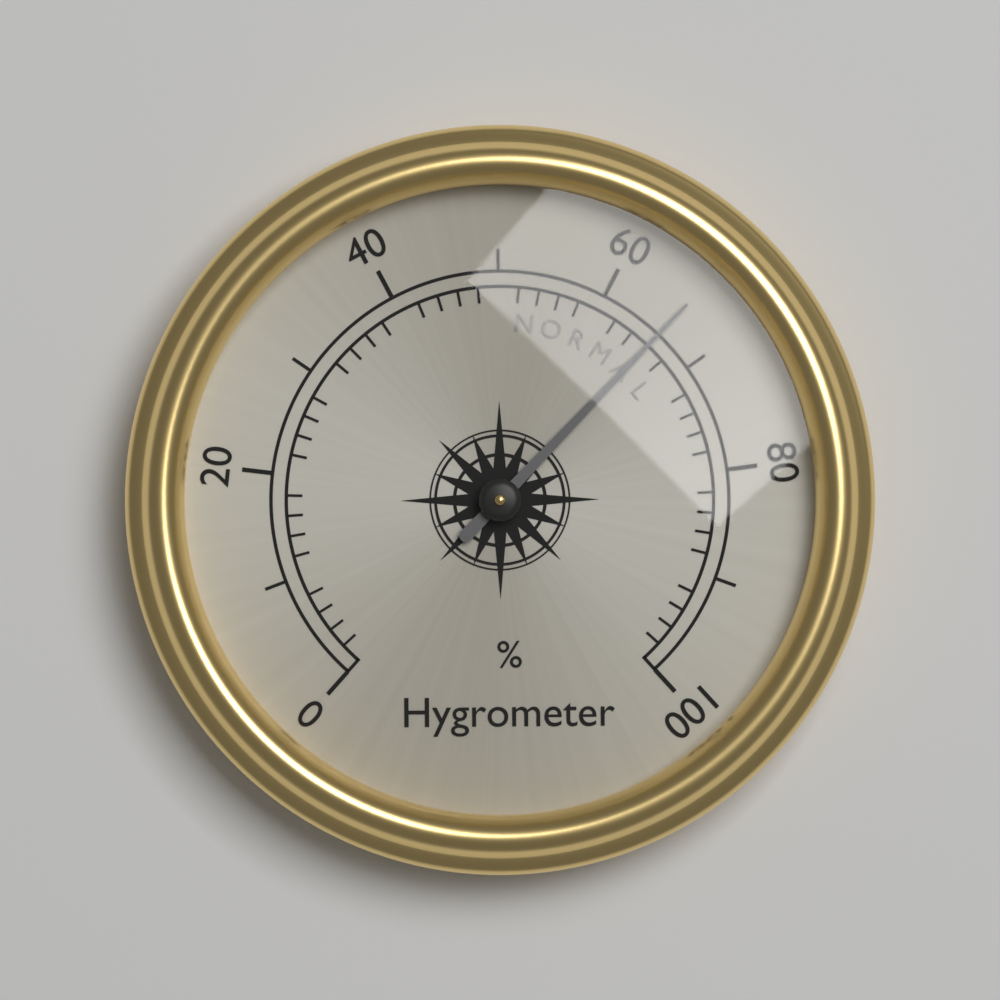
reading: 66 %
